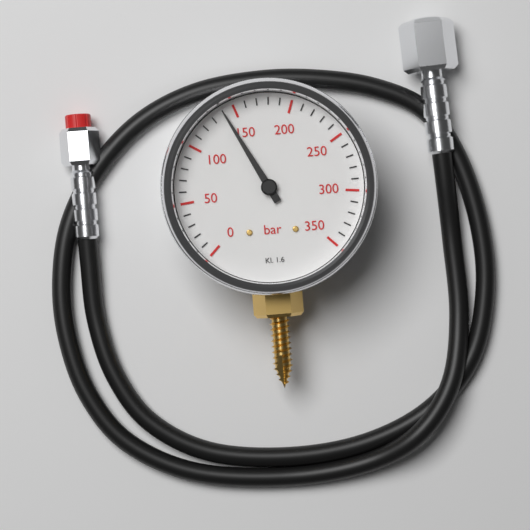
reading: 140 bar
